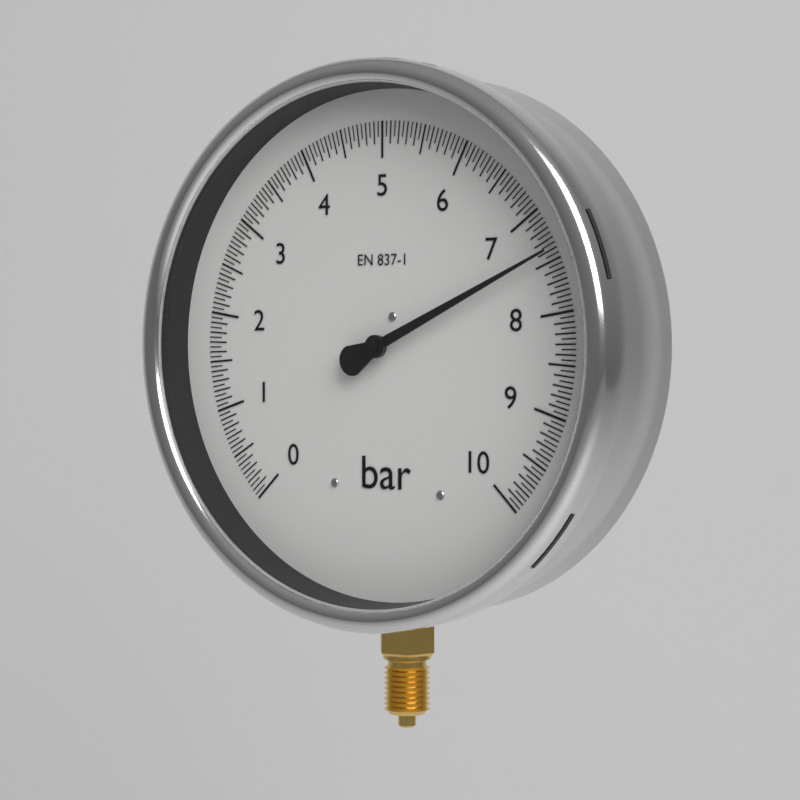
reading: 7.40 bar
